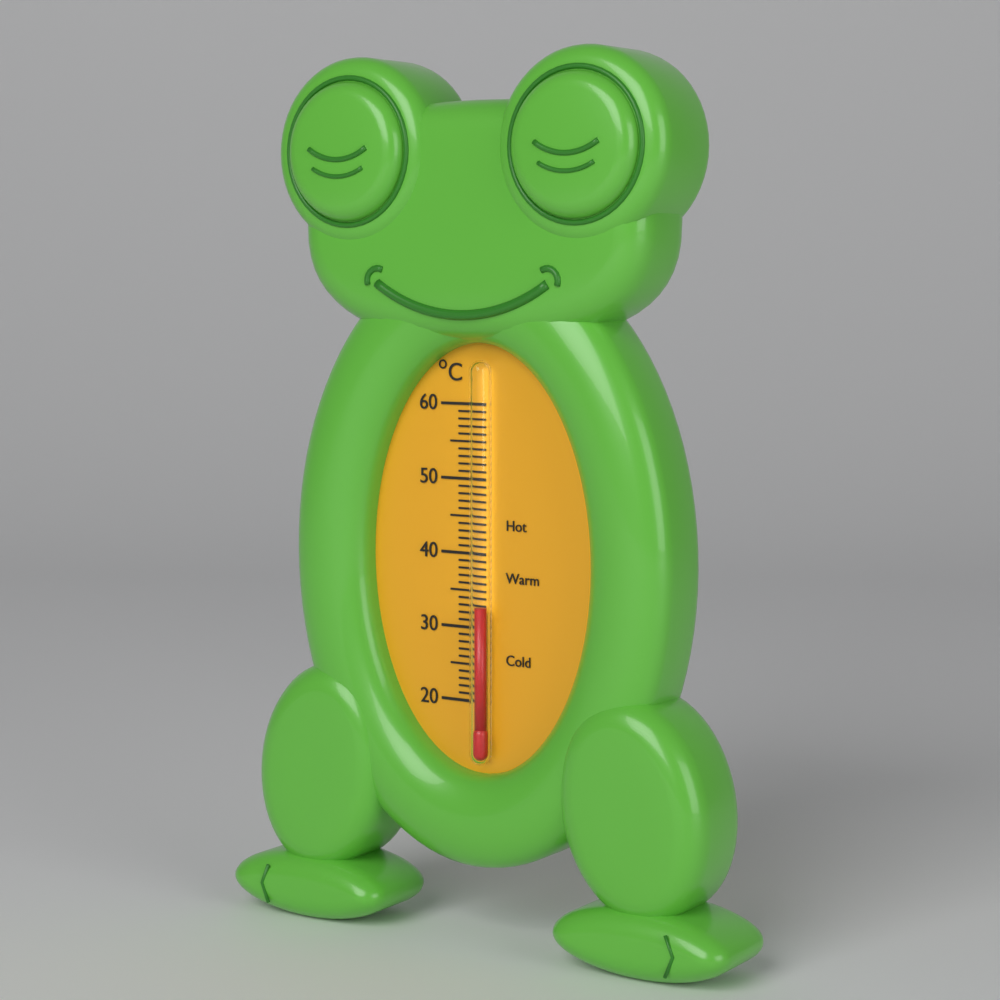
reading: 33 °C
